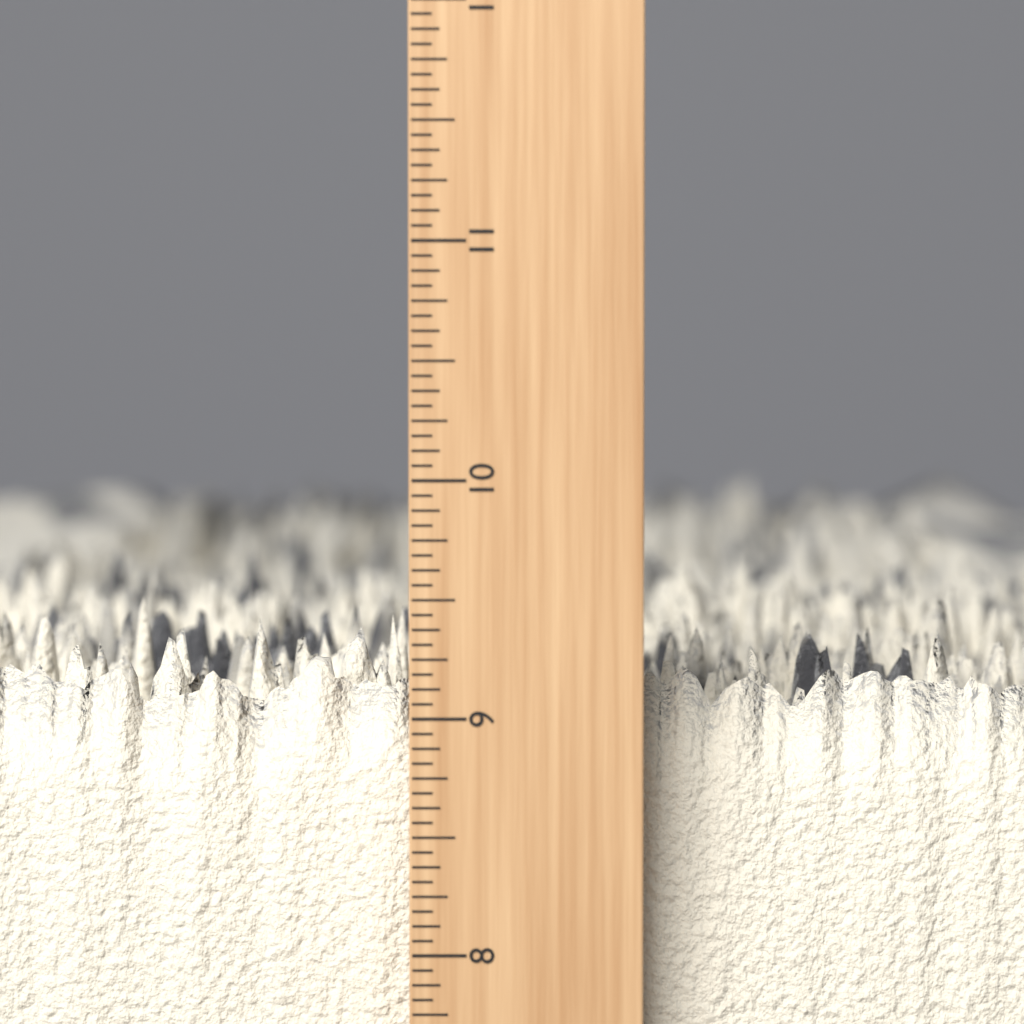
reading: 9.3750 inch
